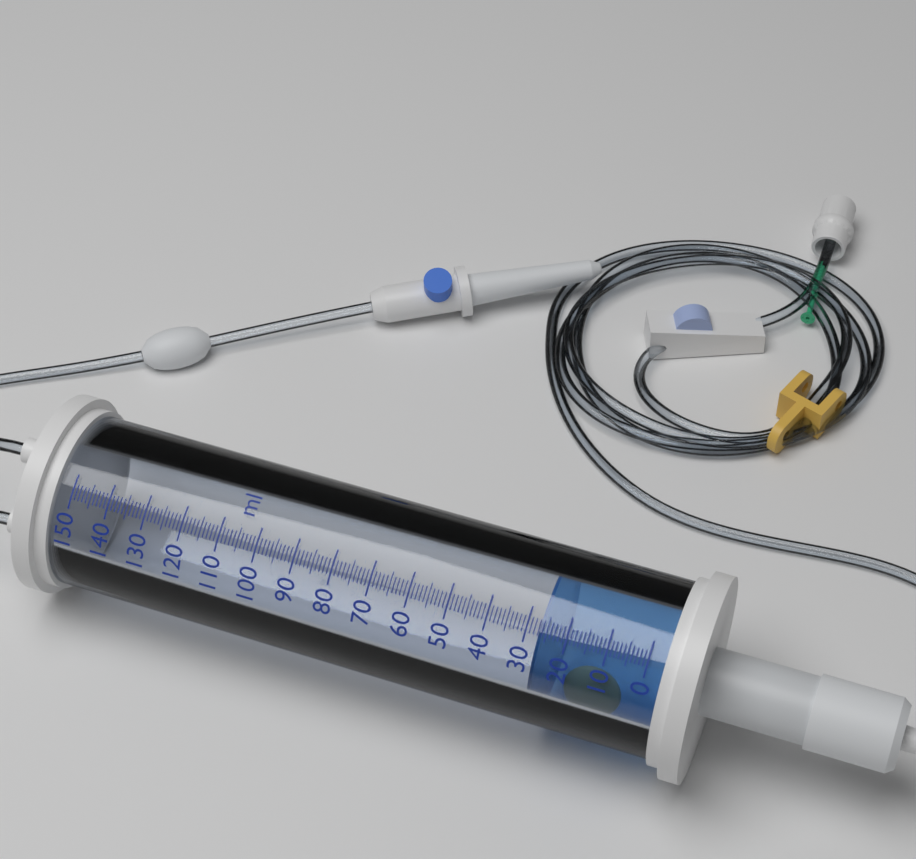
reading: 27 ml
